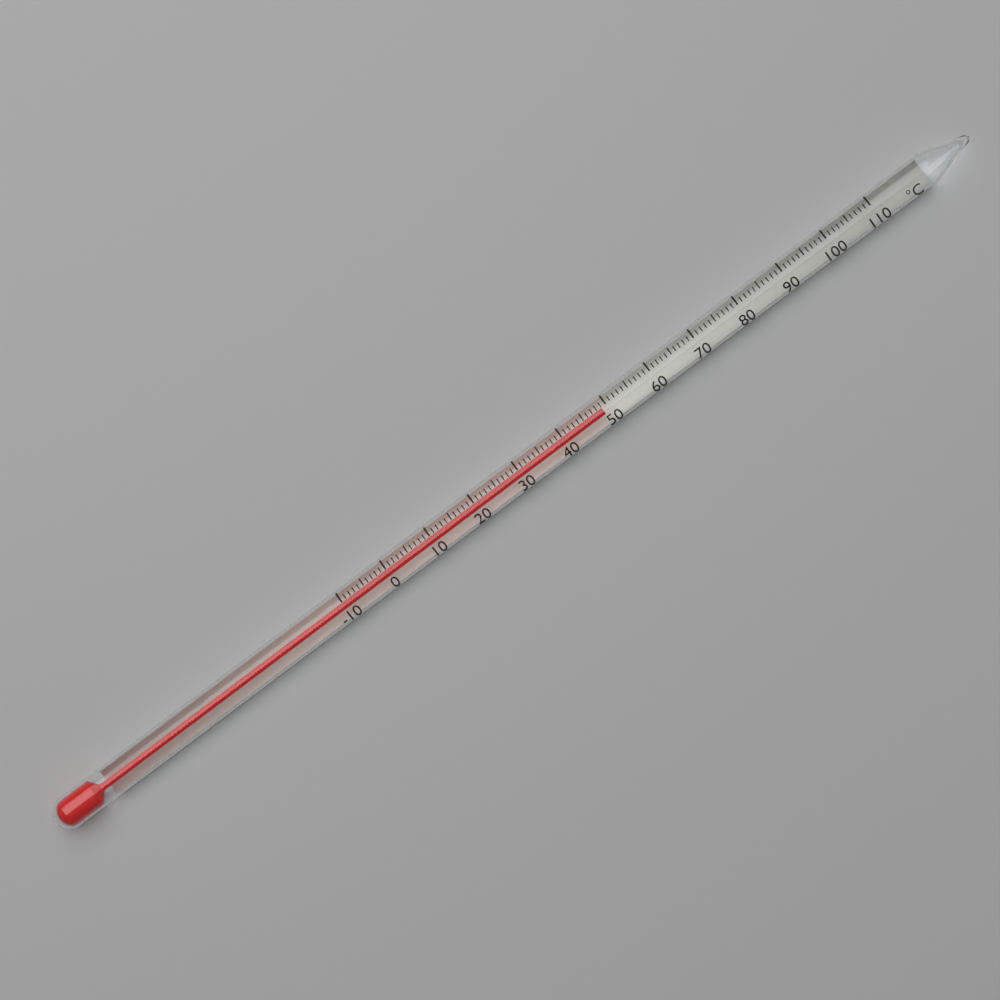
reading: 49 °C
